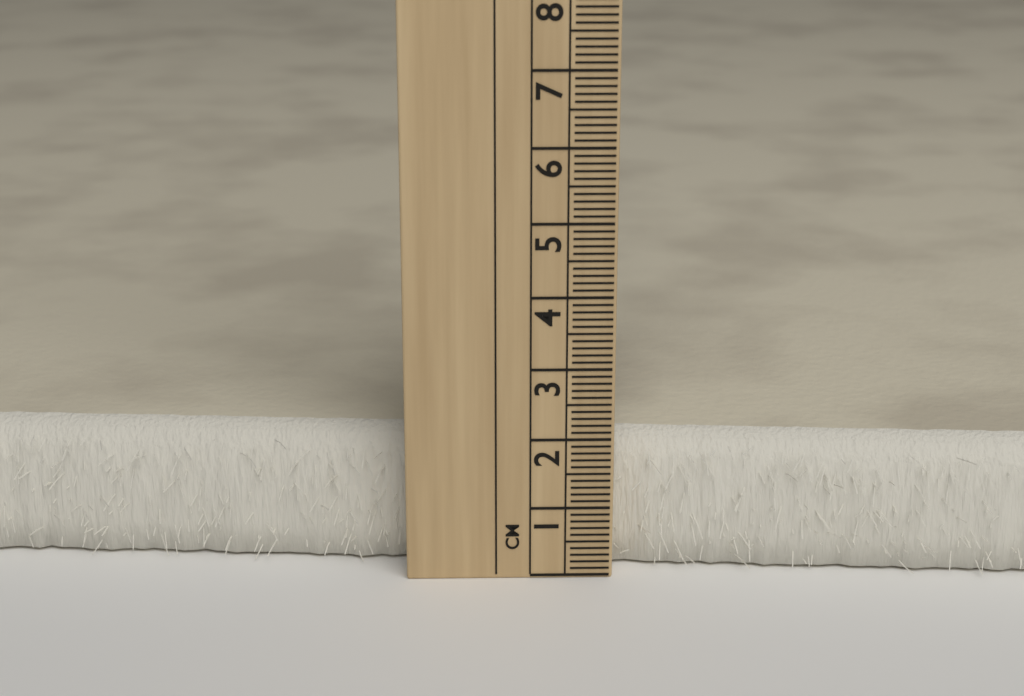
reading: 1.9 cm
